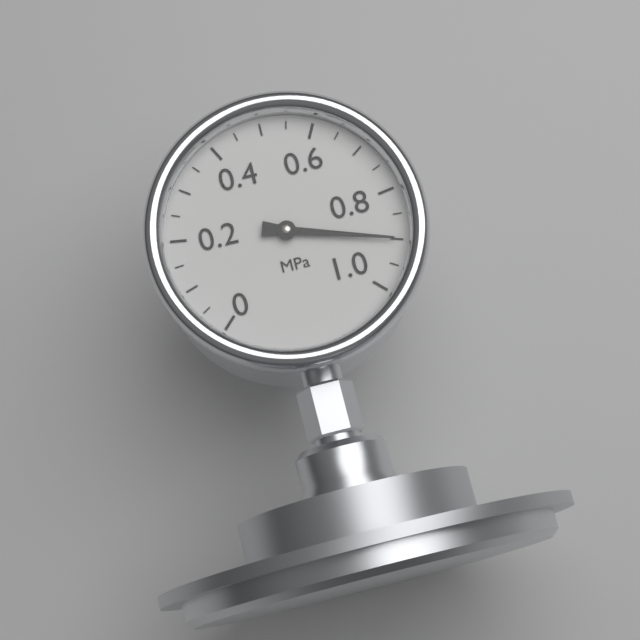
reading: 0.90 MPa
